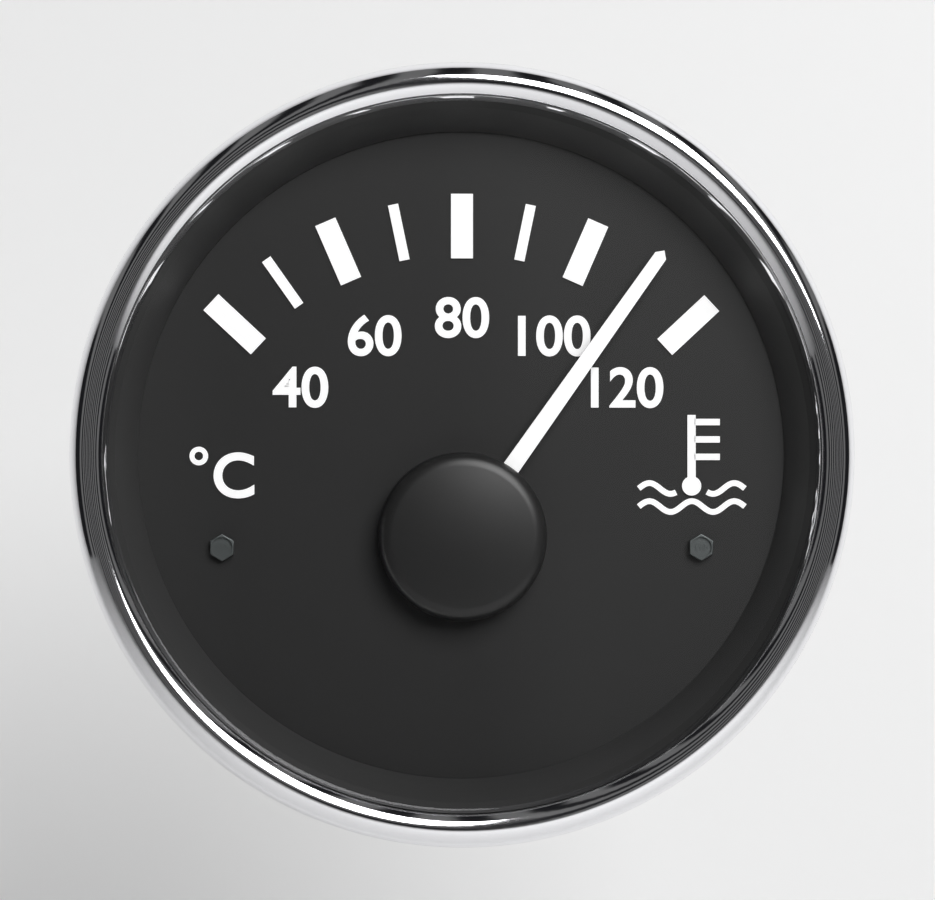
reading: 110 °C
